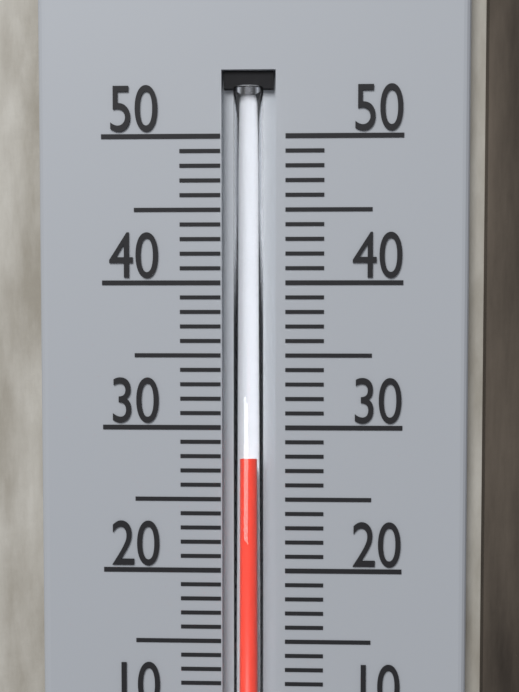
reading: 28 °C
